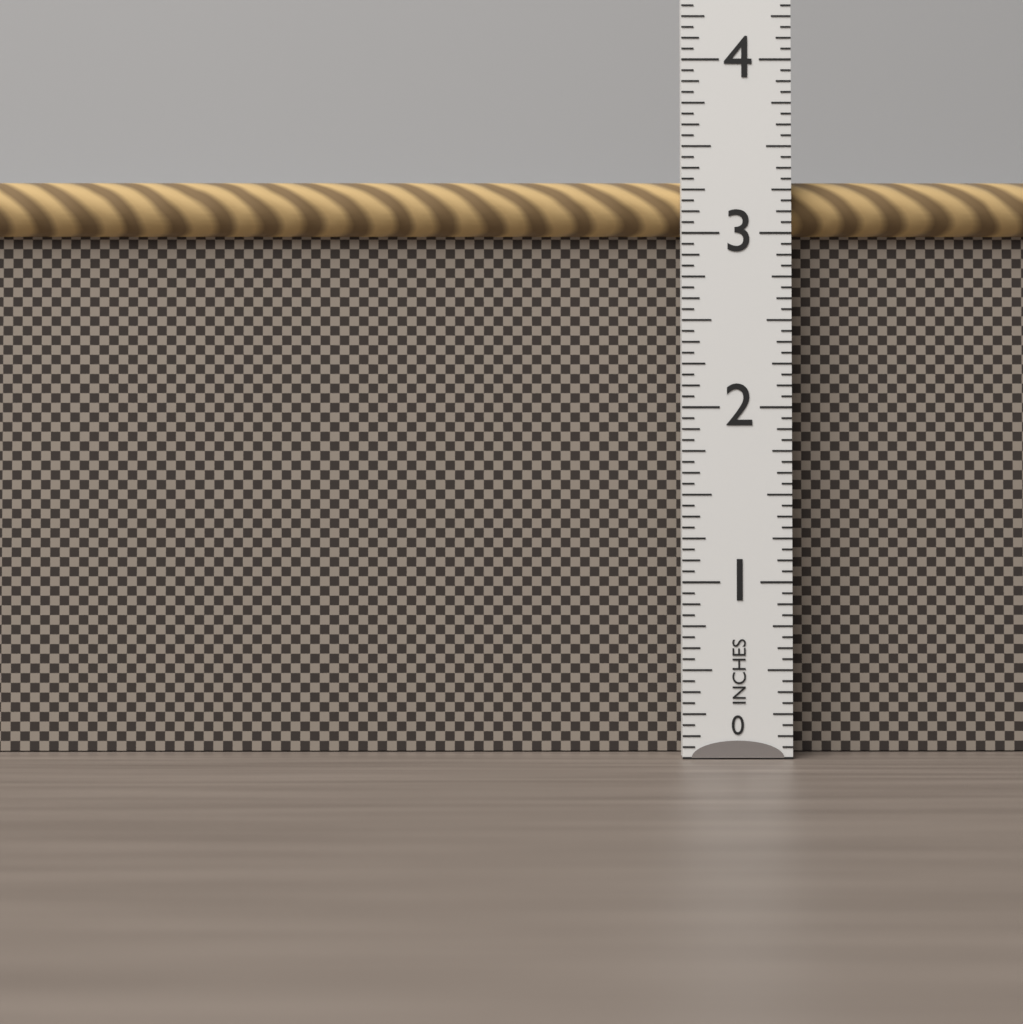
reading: 3.3125 in
